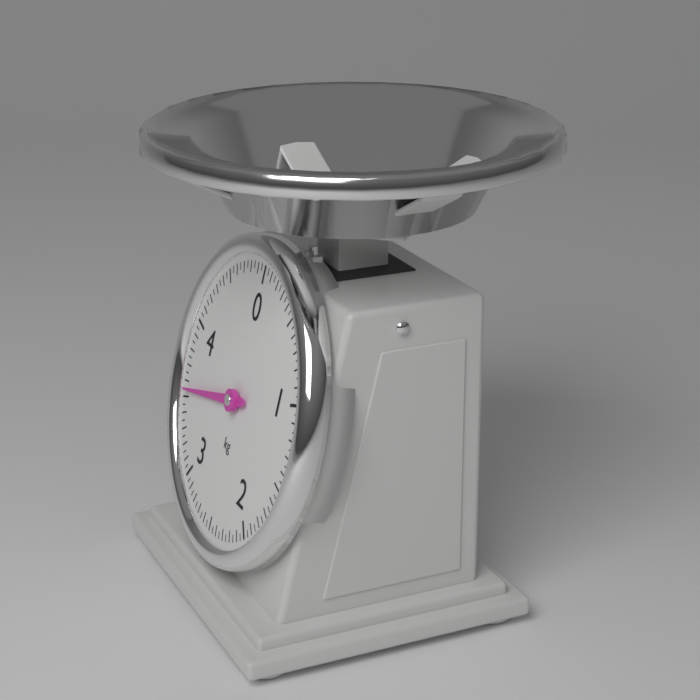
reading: 3.55 kg
